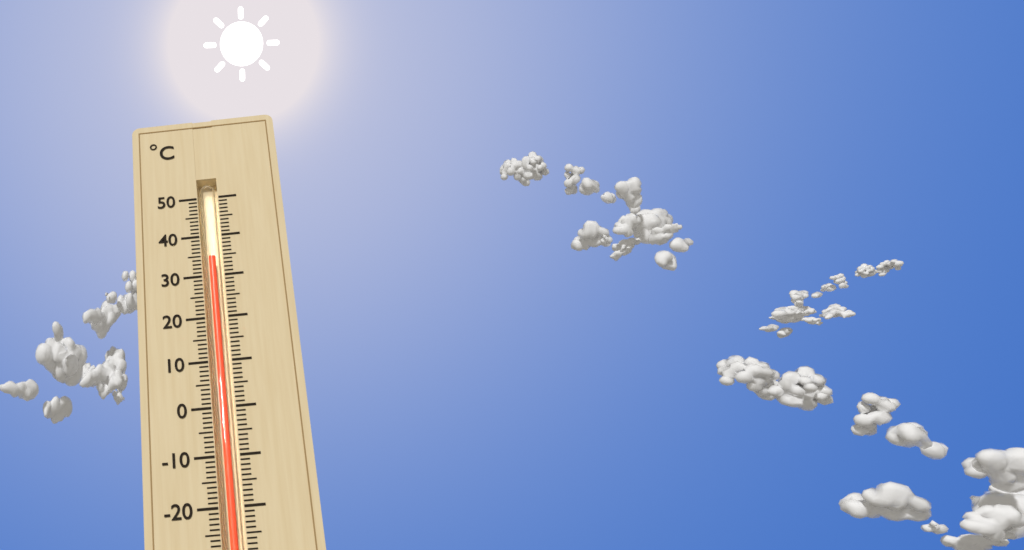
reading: 35 °C
